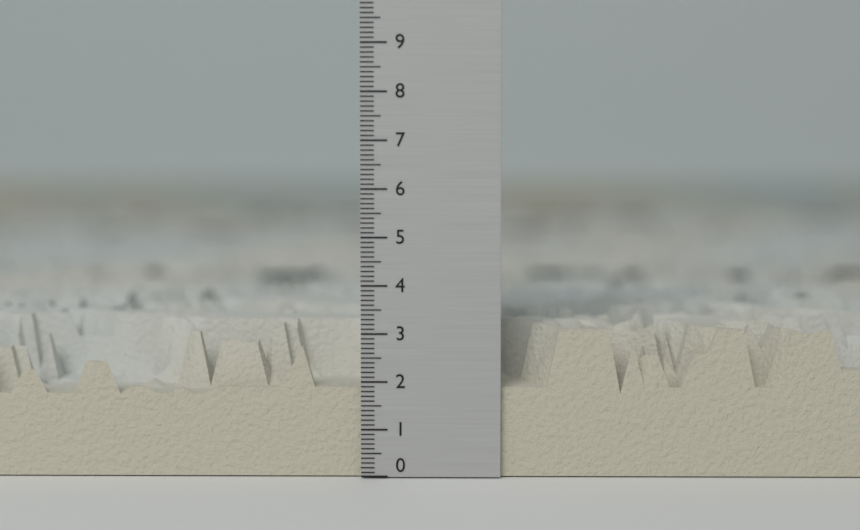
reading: 3.1 (no unit)
